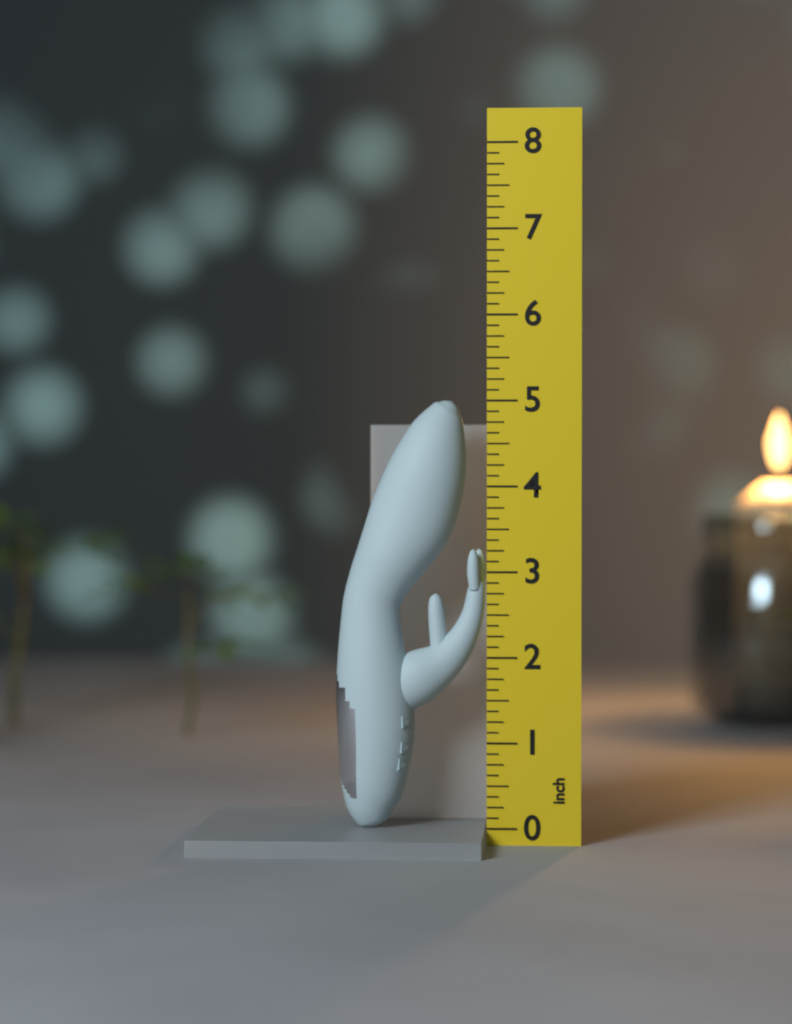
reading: 5.000 inch
